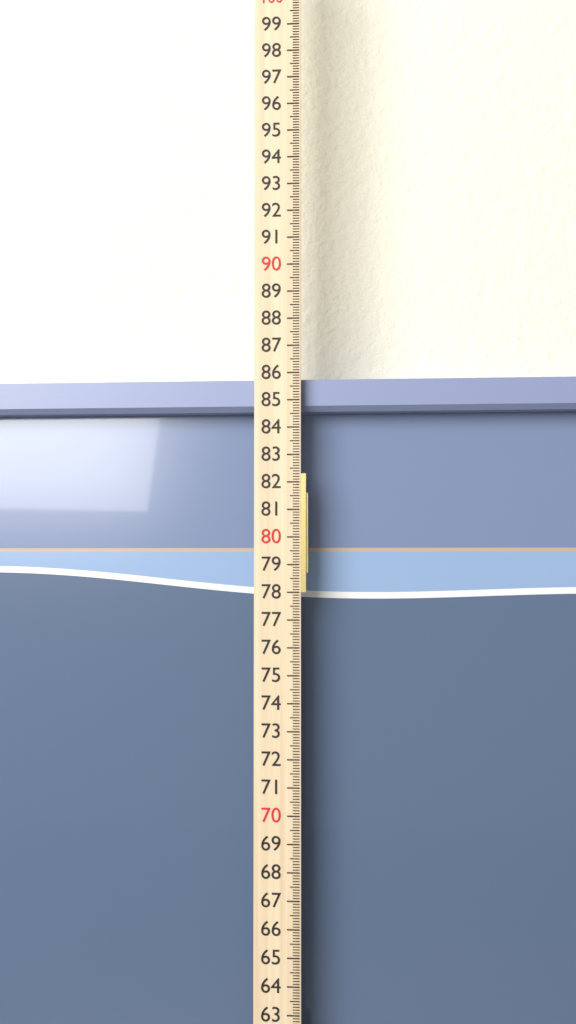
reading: 85.8 cm
